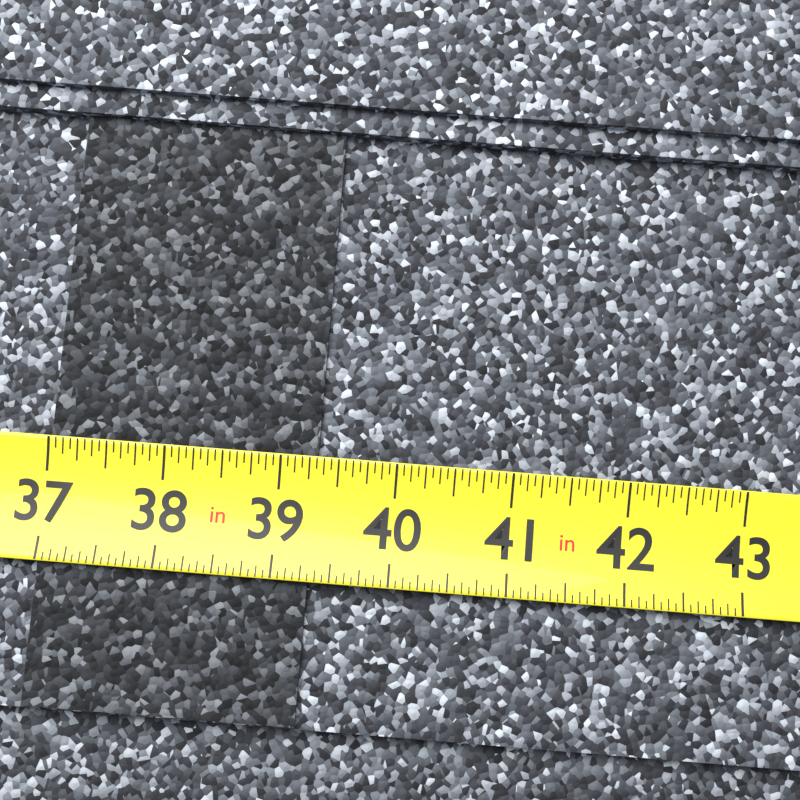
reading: 39.3125 in
